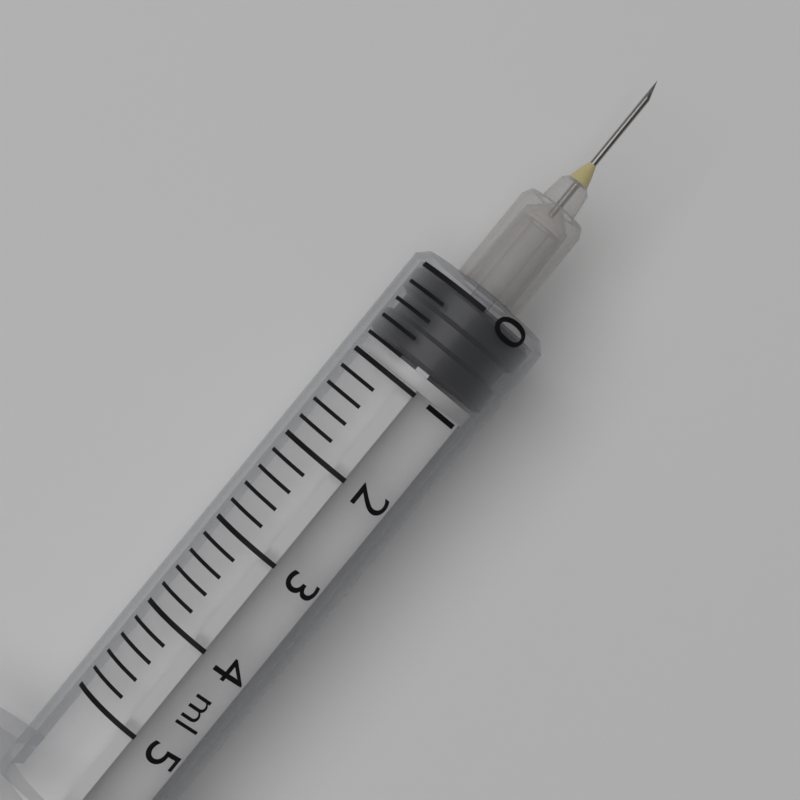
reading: 0.0 ml
